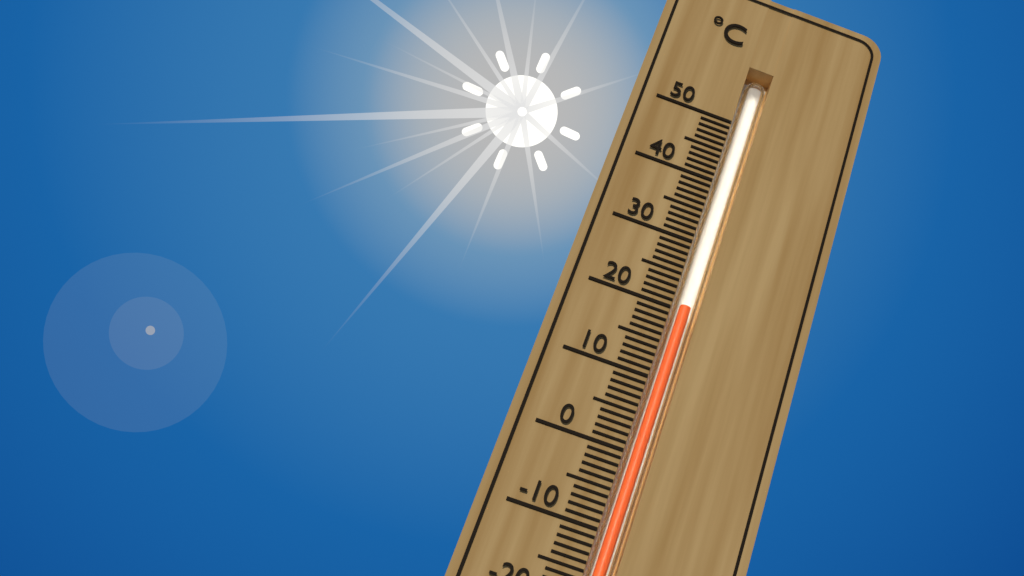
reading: 21 °C
